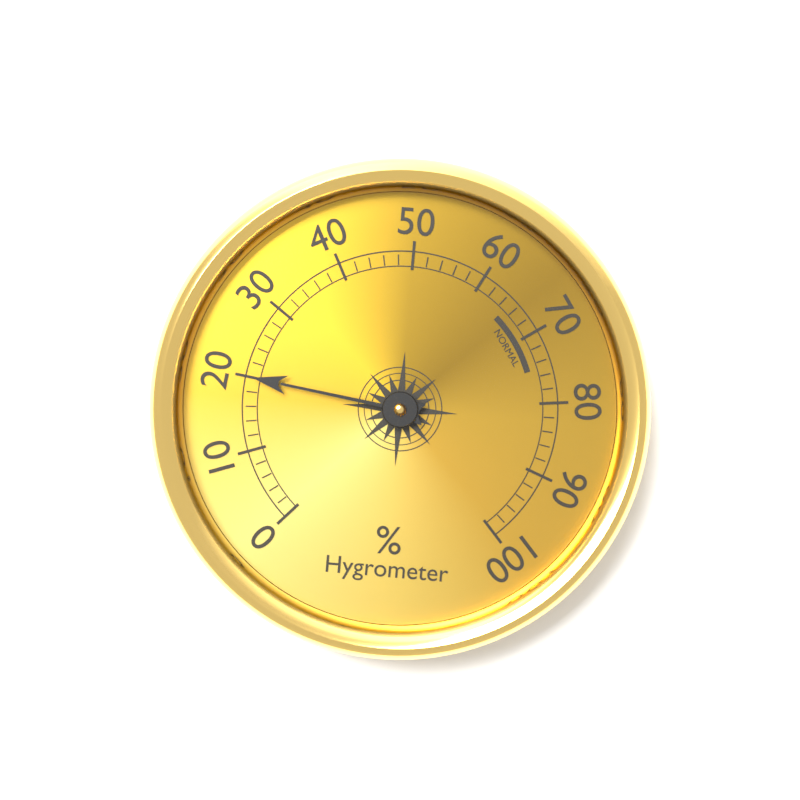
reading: 20 %
